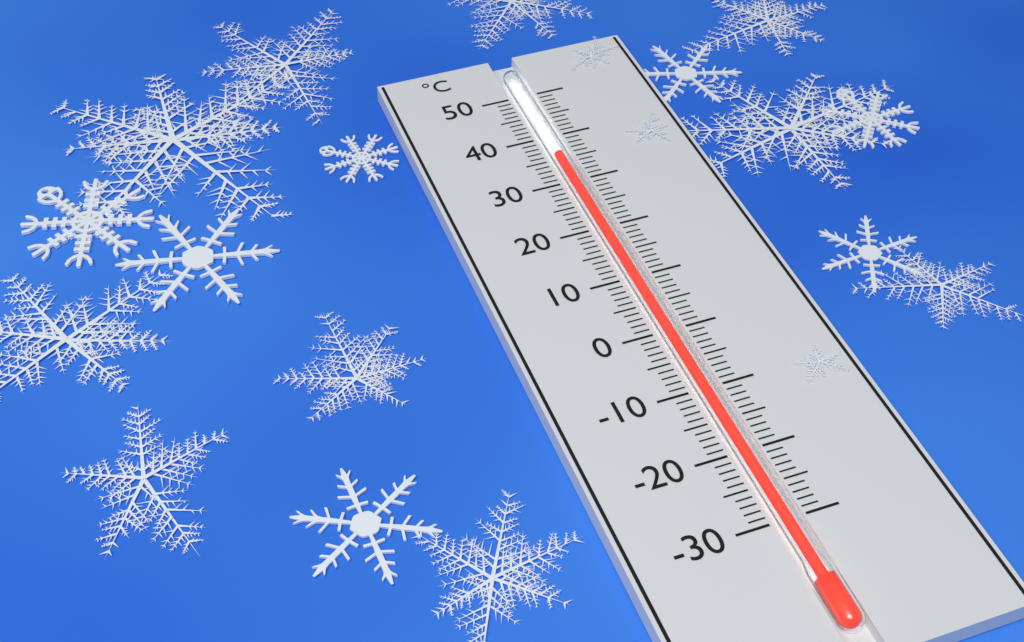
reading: 36 °C
